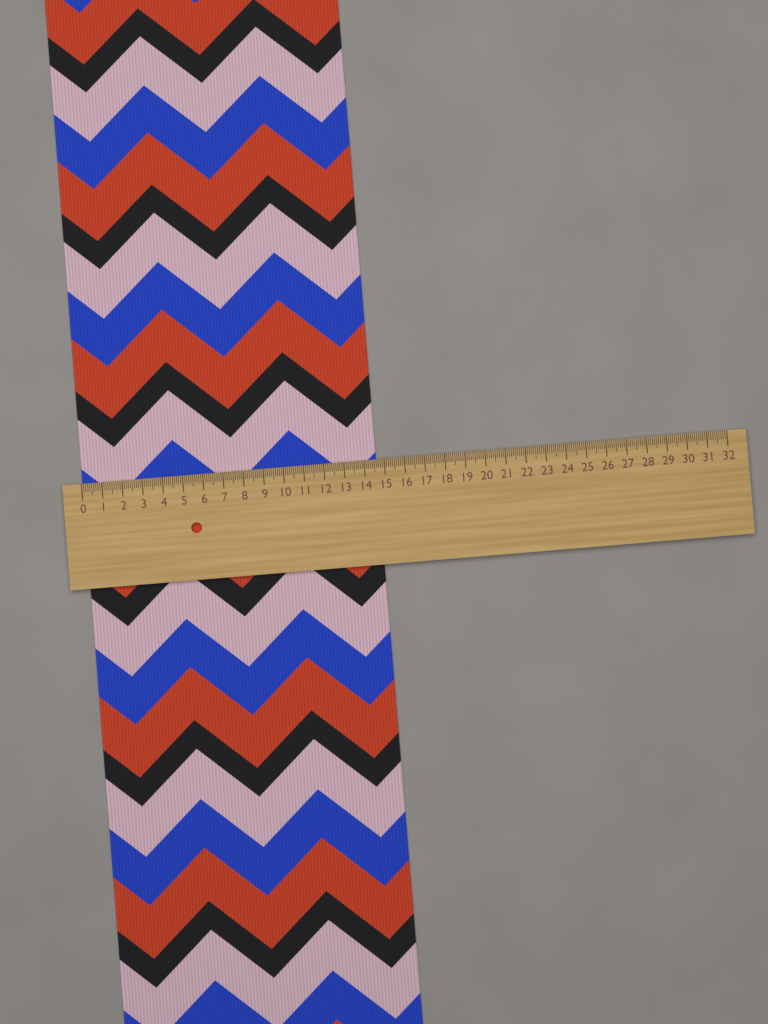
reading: 14.6 (no unit)
